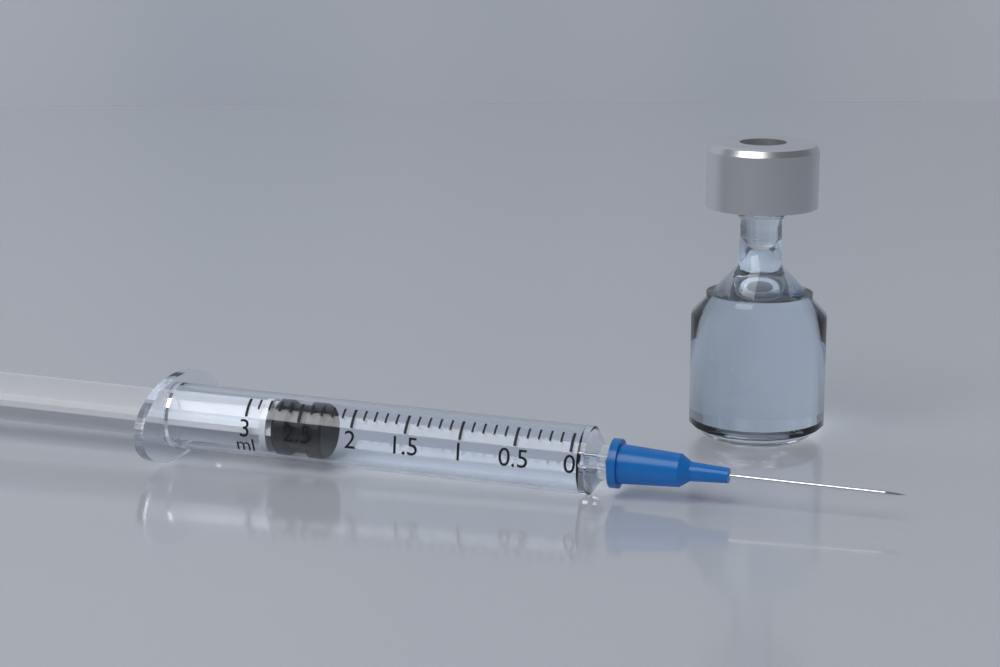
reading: 2.3 ml
